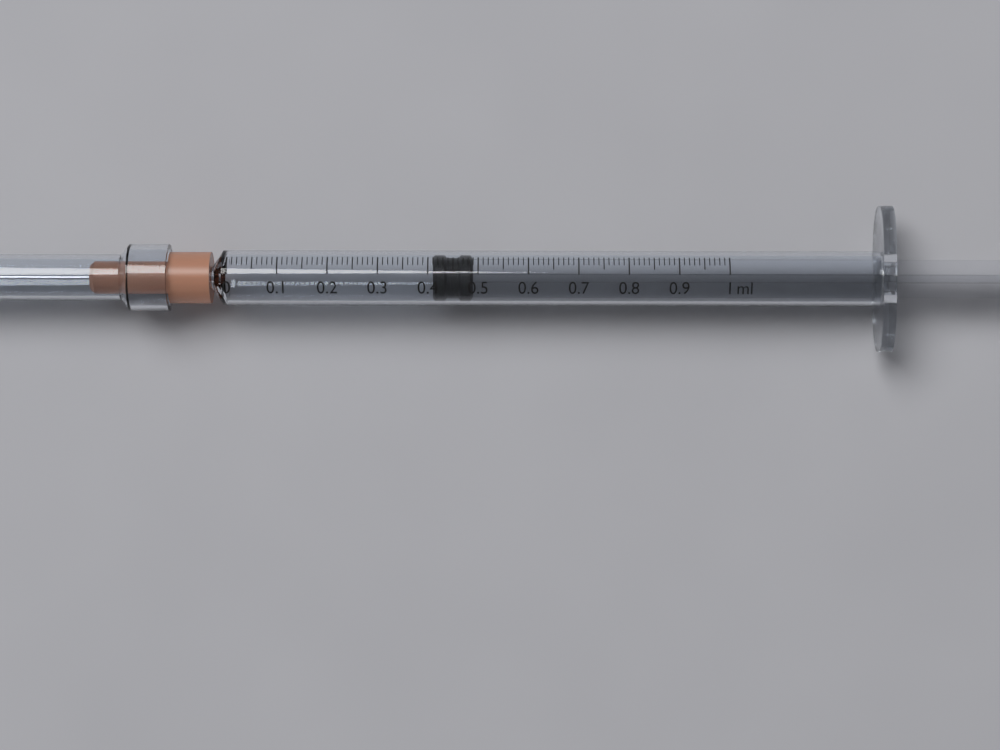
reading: 0.41 ml
